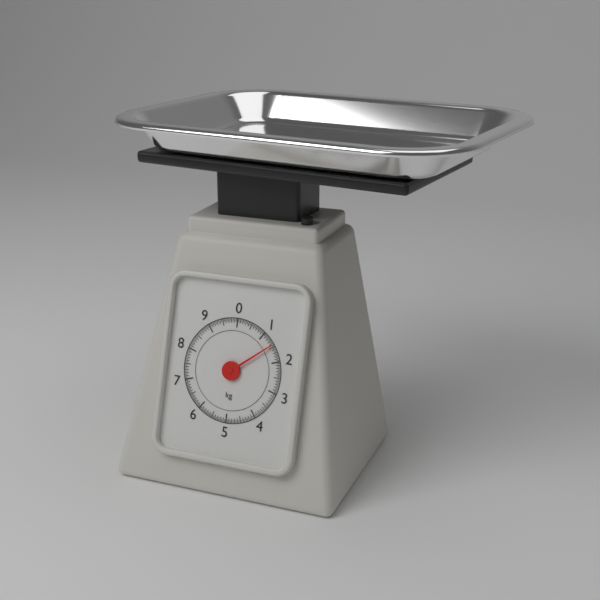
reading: 1.45 kg
